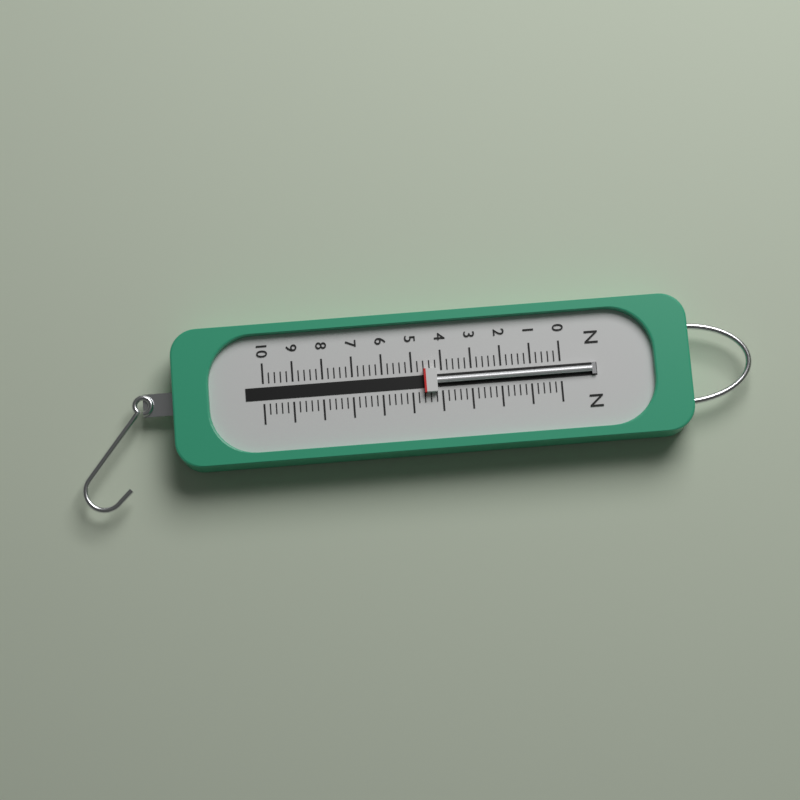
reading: 4.6 N
